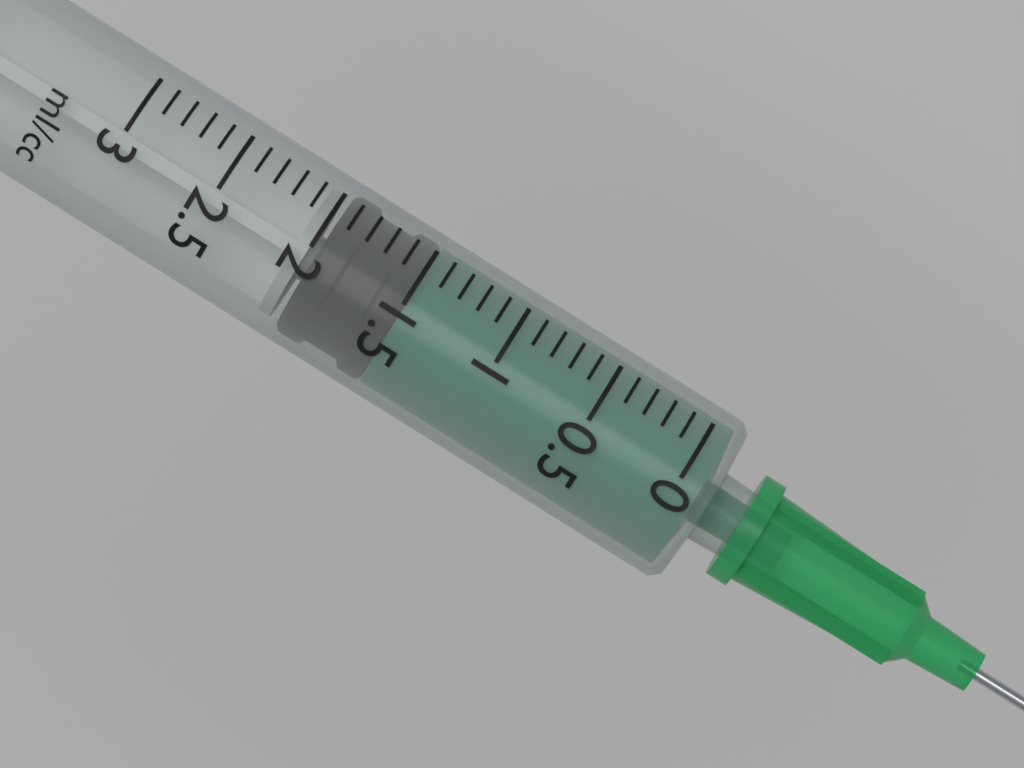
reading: 1.5 ml
